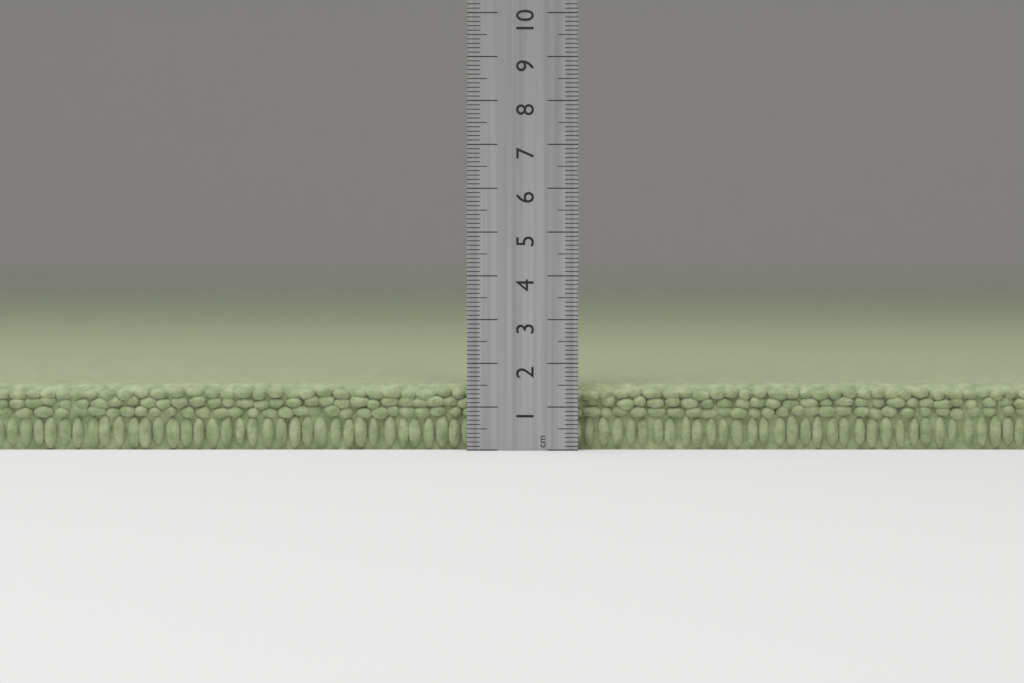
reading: 1.5 cm
